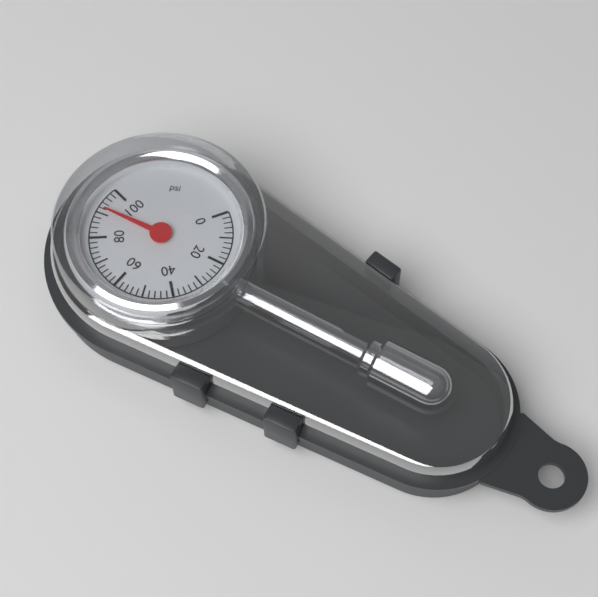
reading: 92 psi
